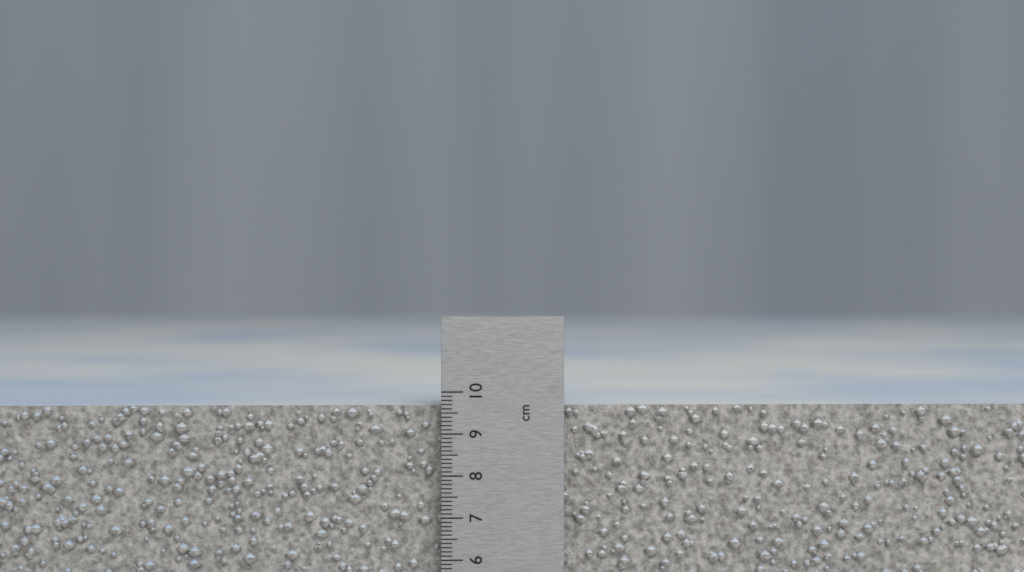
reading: 9.7 cm
